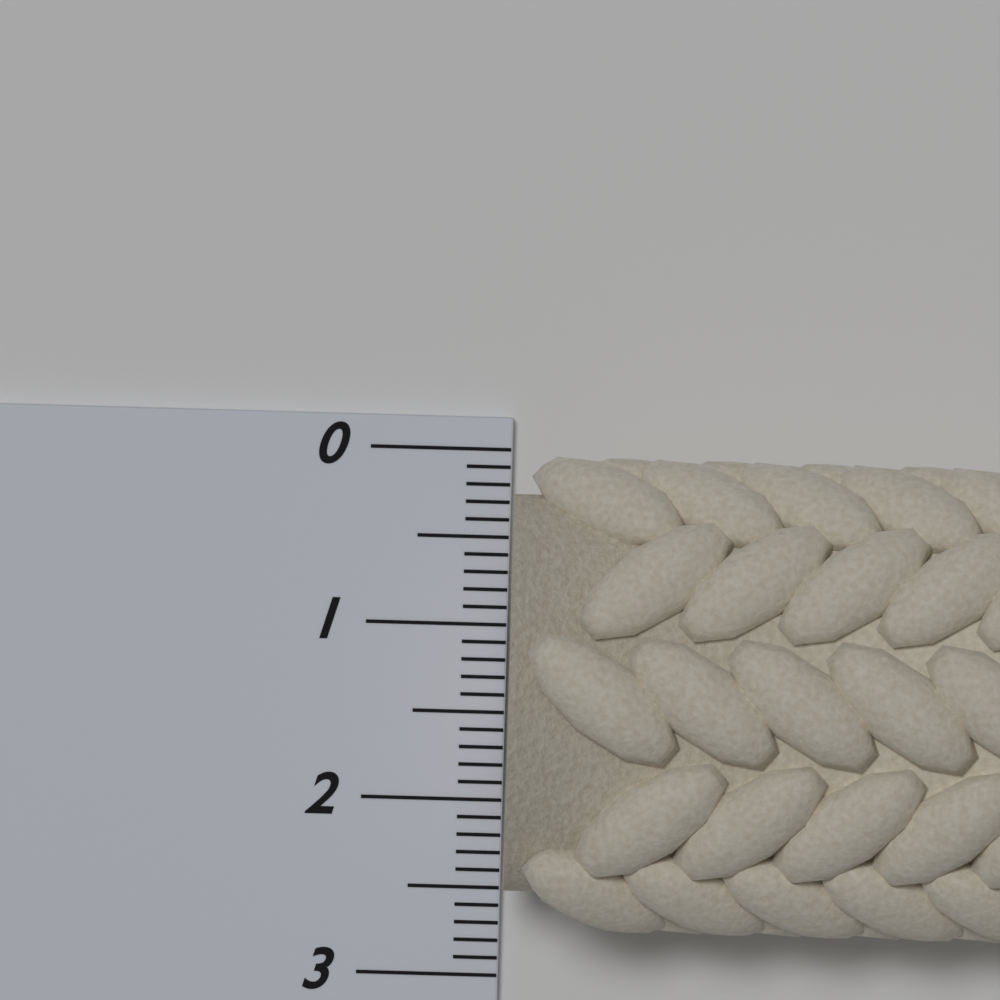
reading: 2.7 (no unit)
